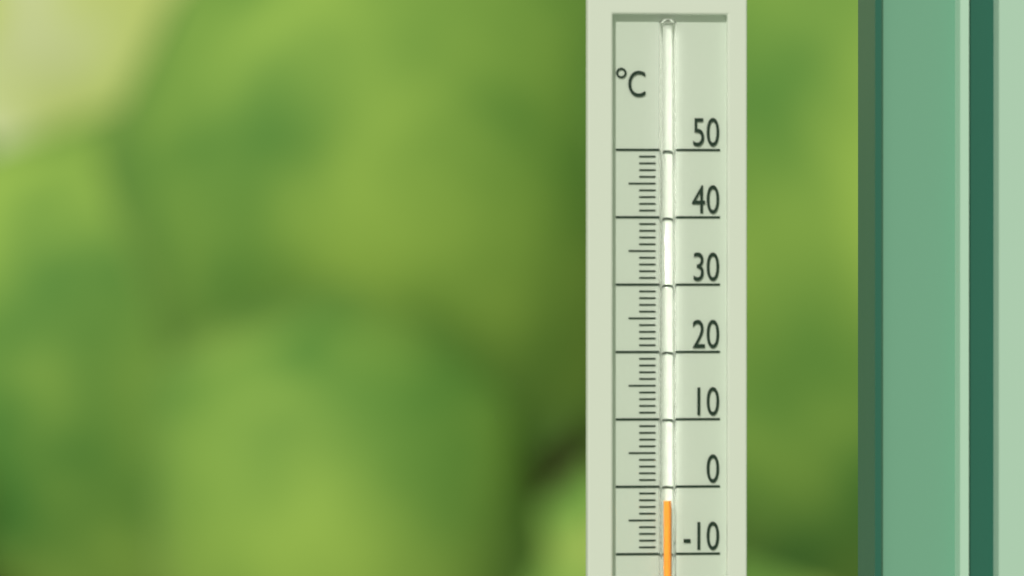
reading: -2 °C
